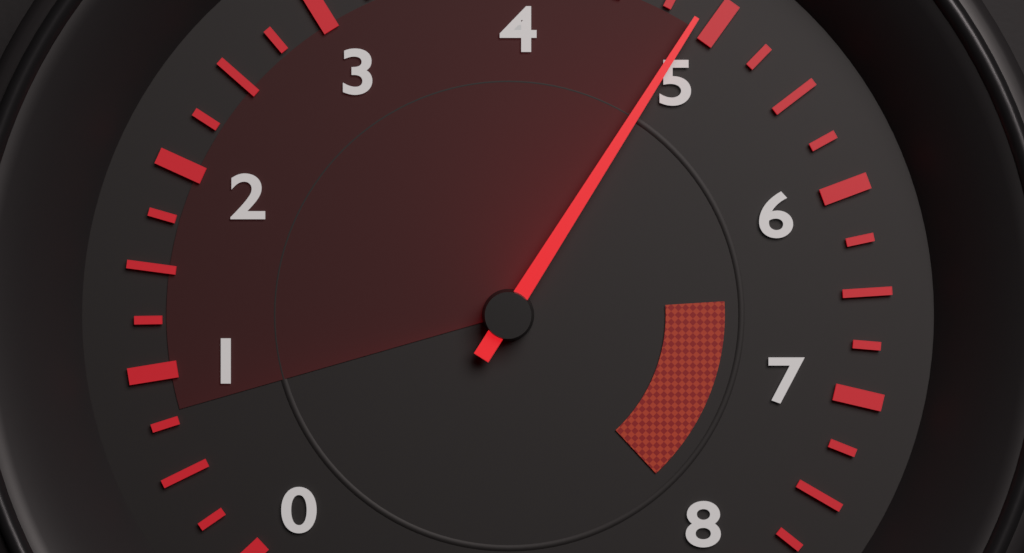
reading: 4.90 (no unit)
